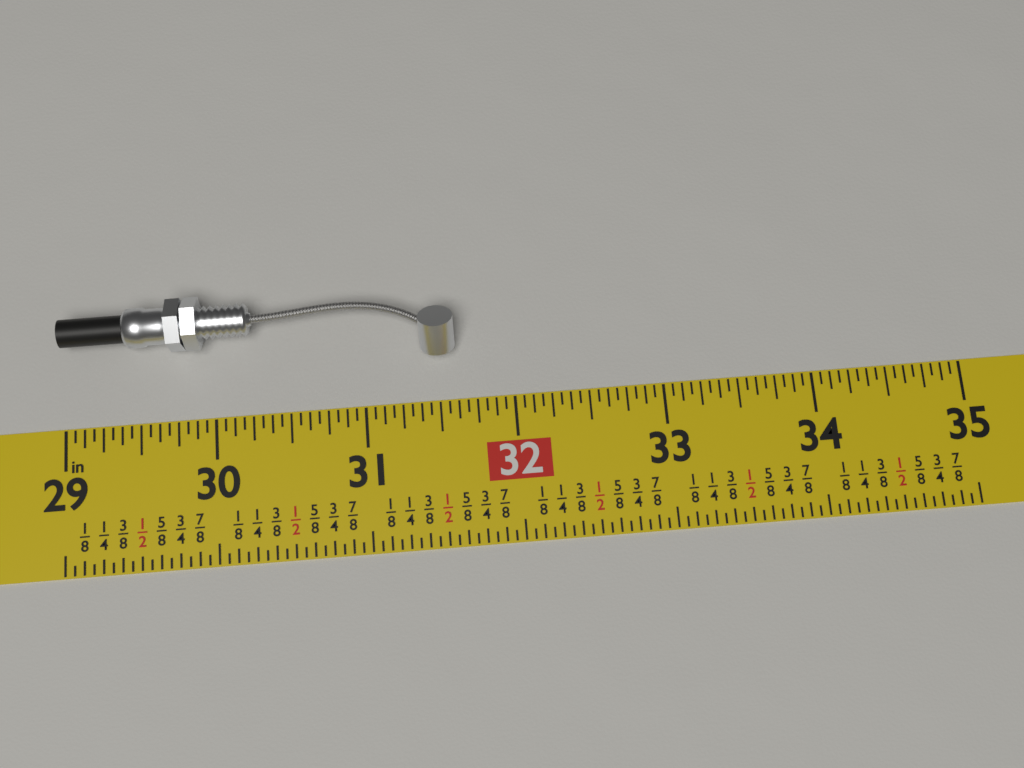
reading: 31.6250 in
